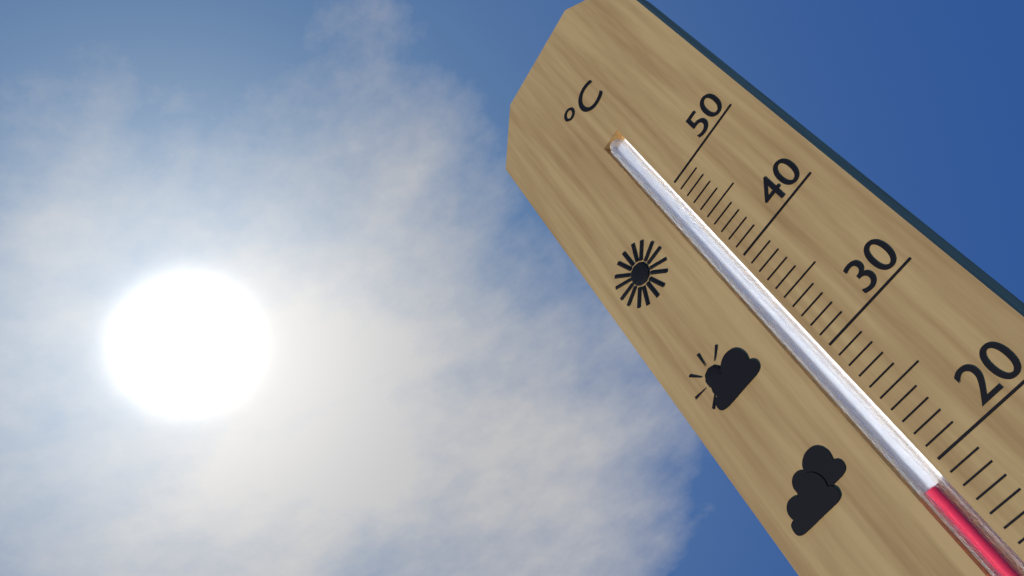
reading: 19 °C
